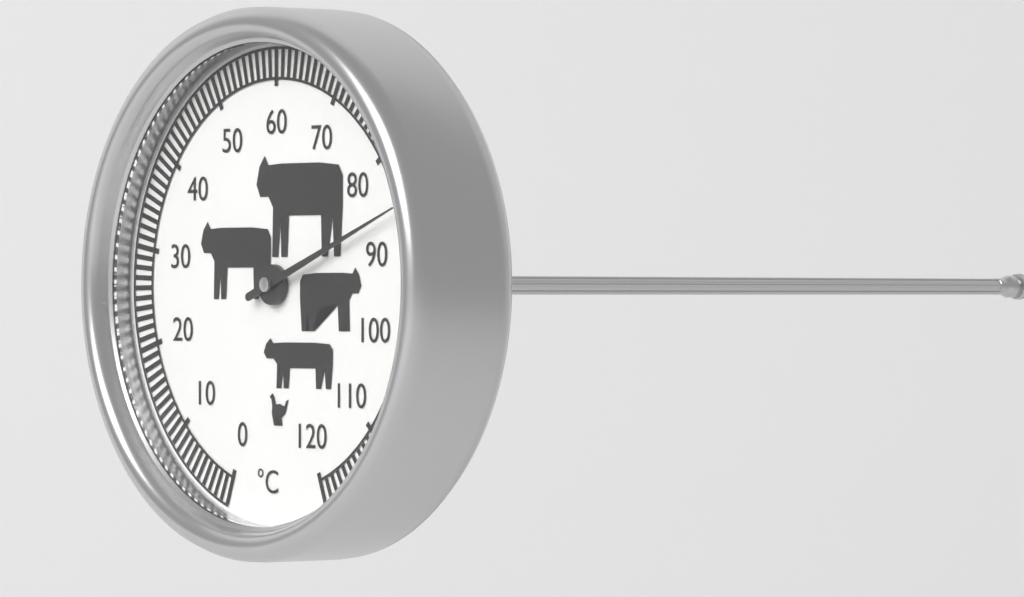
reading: 86 °C
